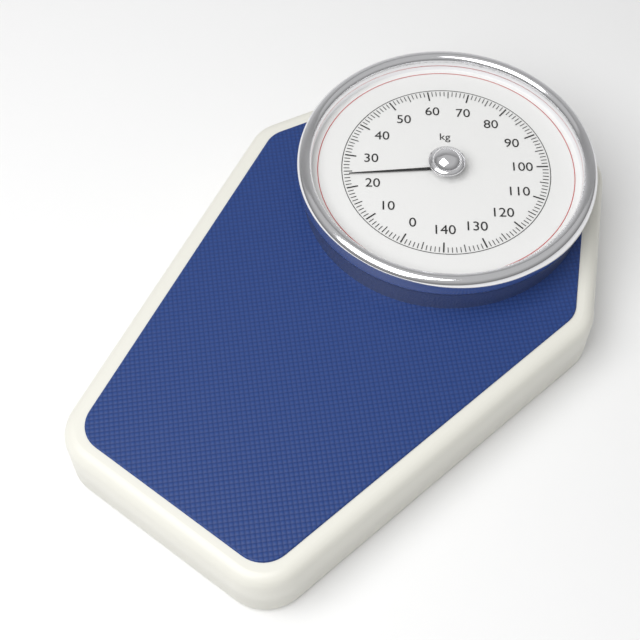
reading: 24 kg
